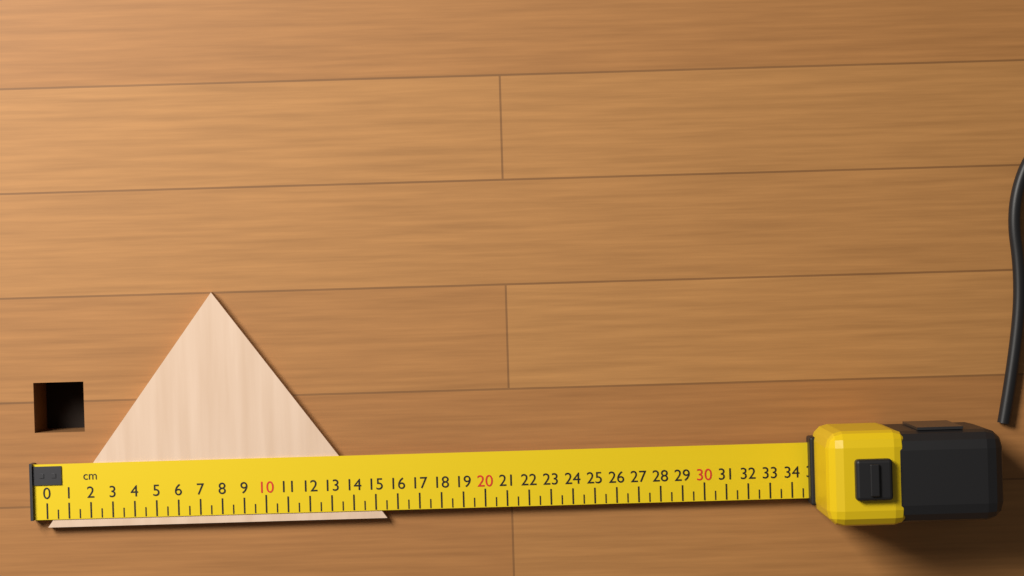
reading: 15.5 cm
